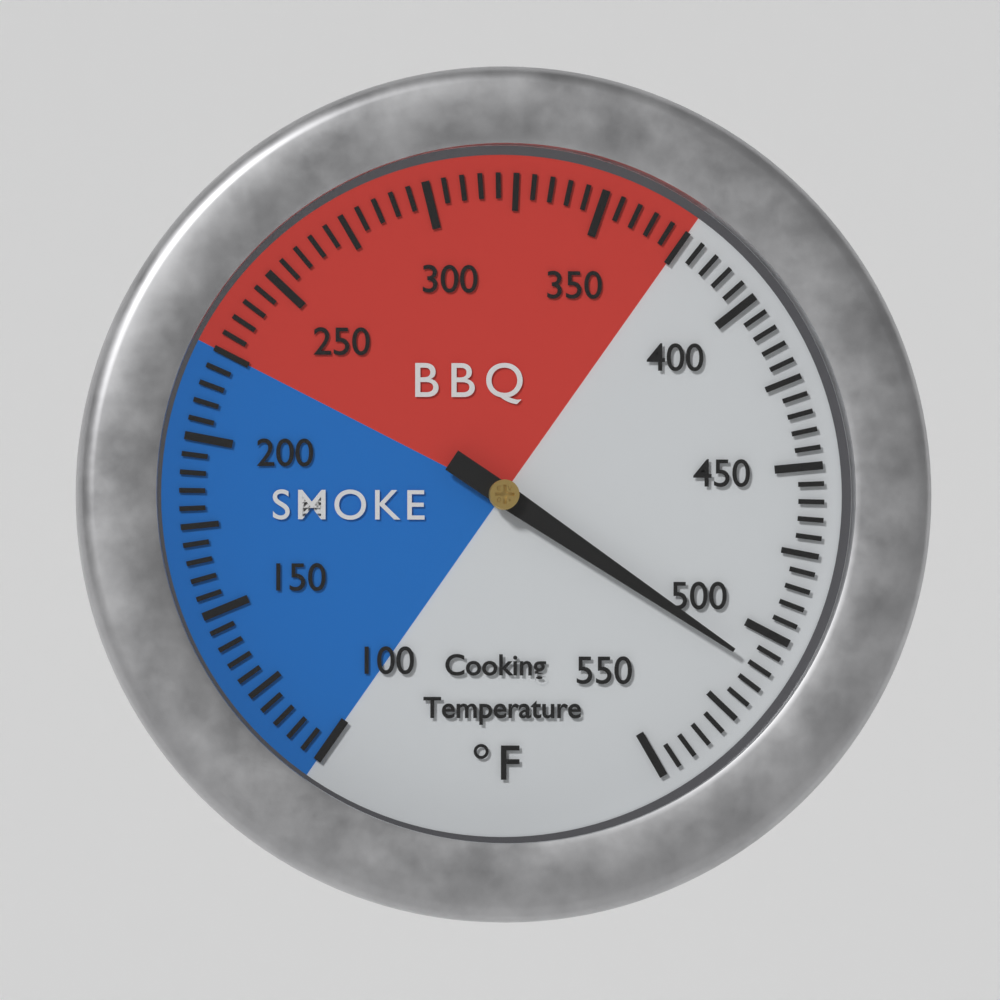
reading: 510 °F
